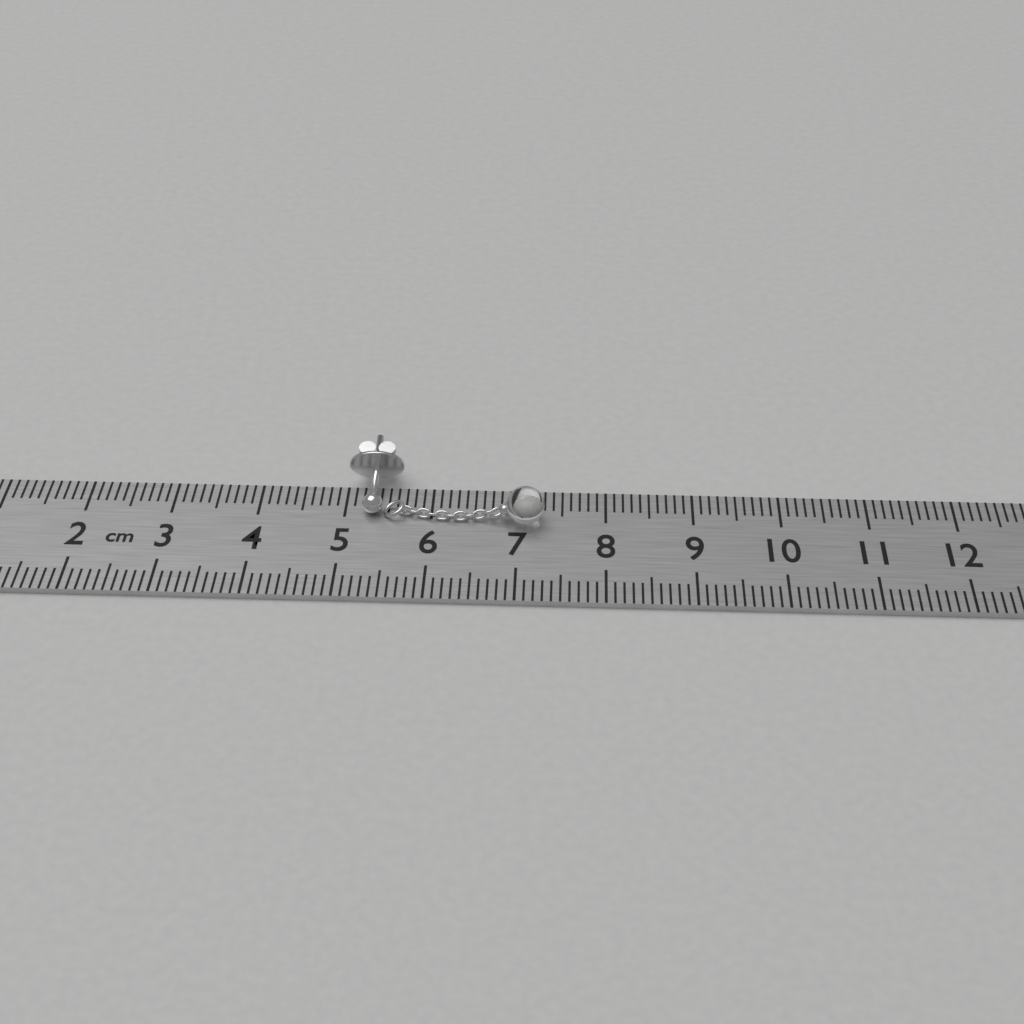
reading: 7.3 cm
